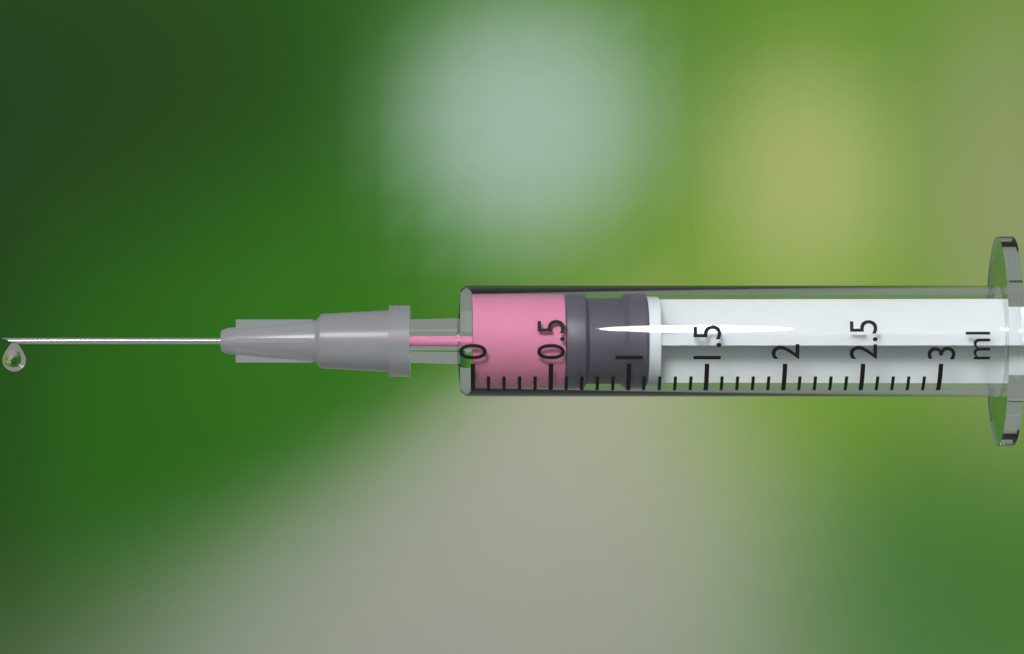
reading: 0.6 ml
